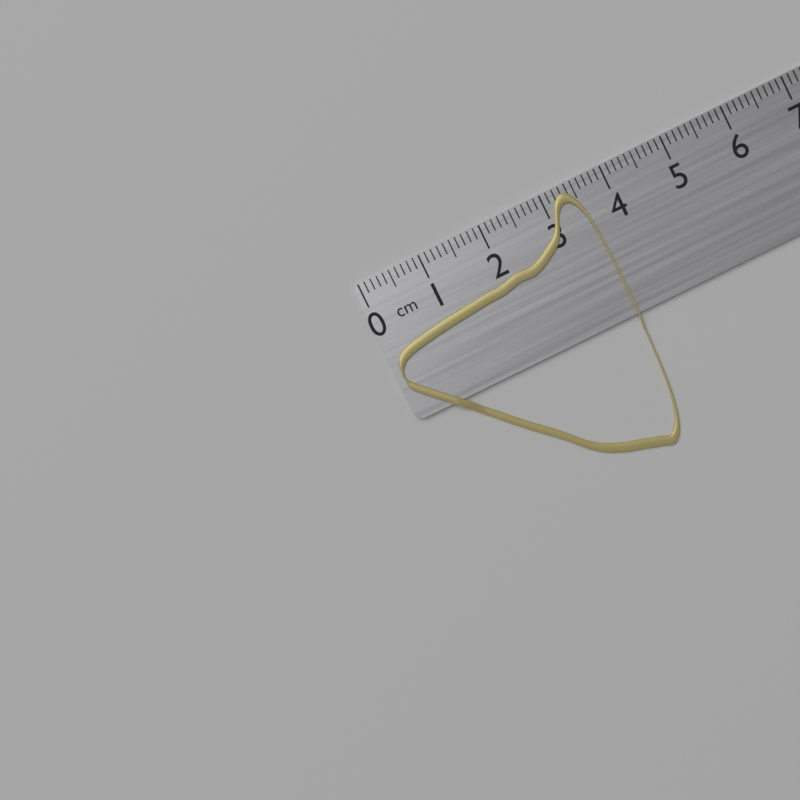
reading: 3.6 cm
